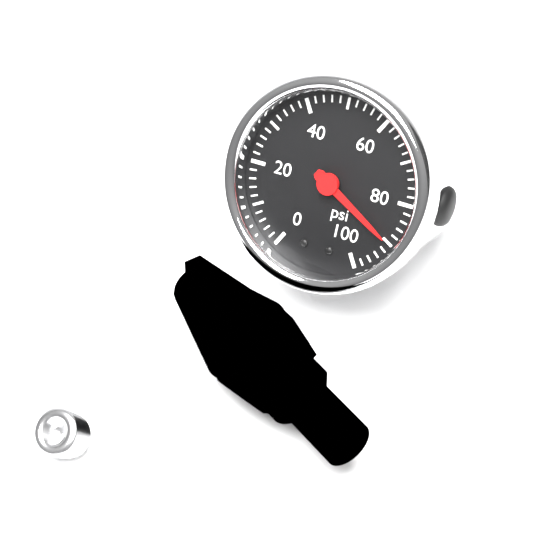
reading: 90 psi
